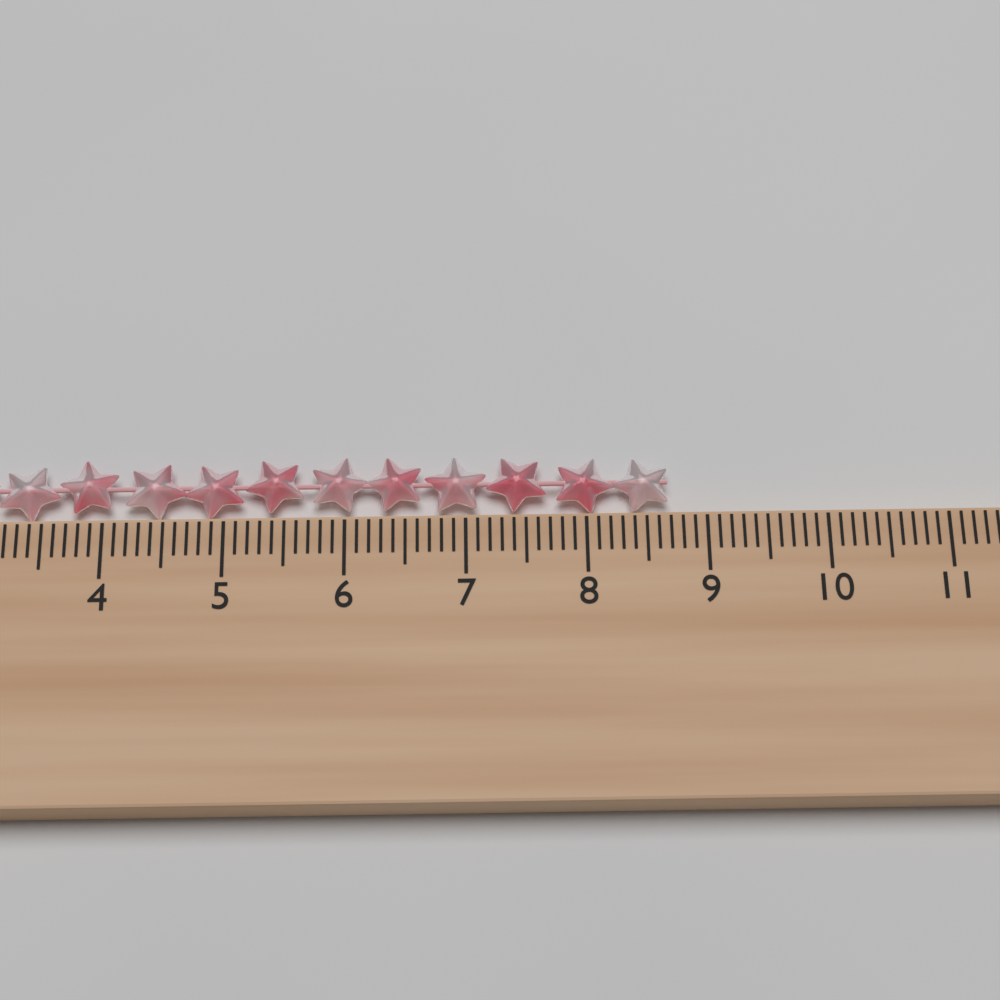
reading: 8.7 cm
